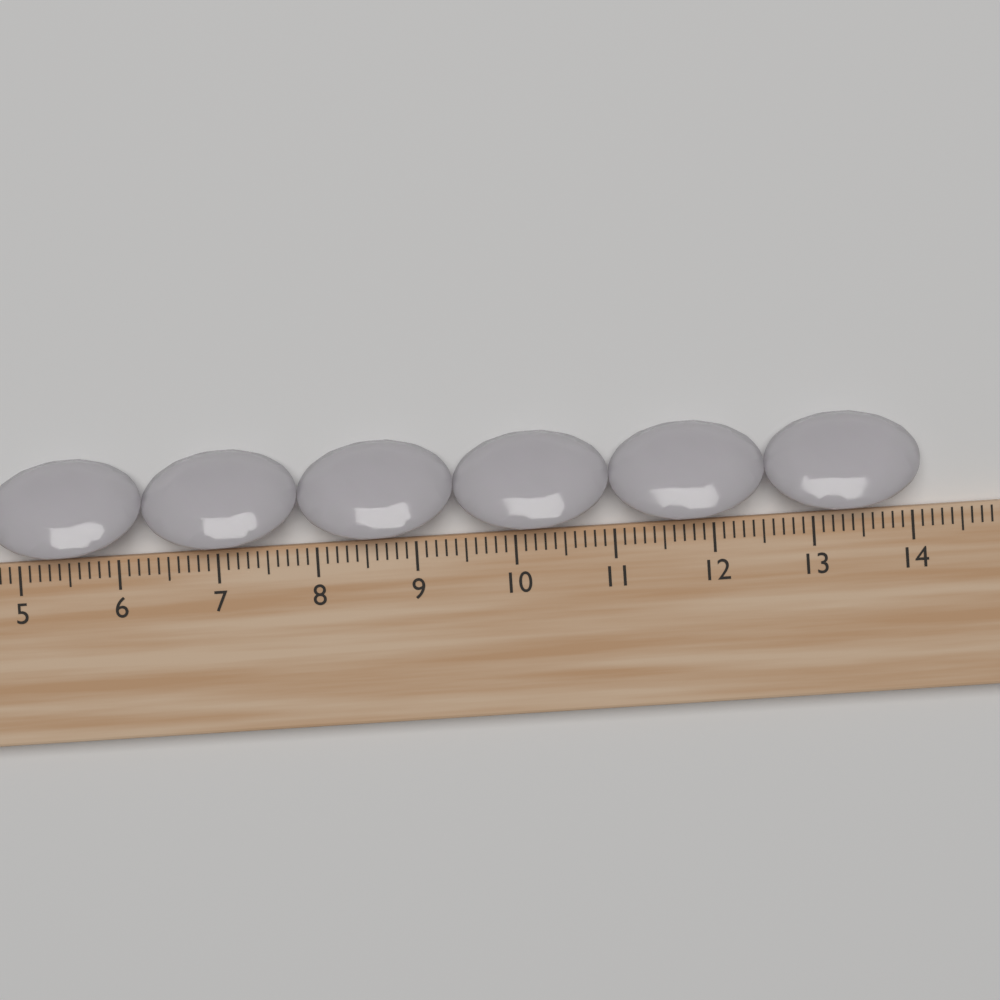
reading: 14.1 cm
